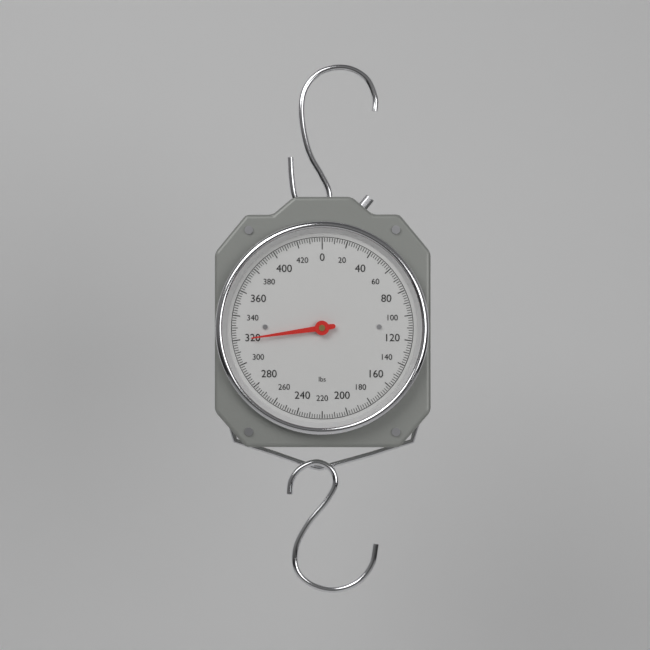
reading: 320 lbs
